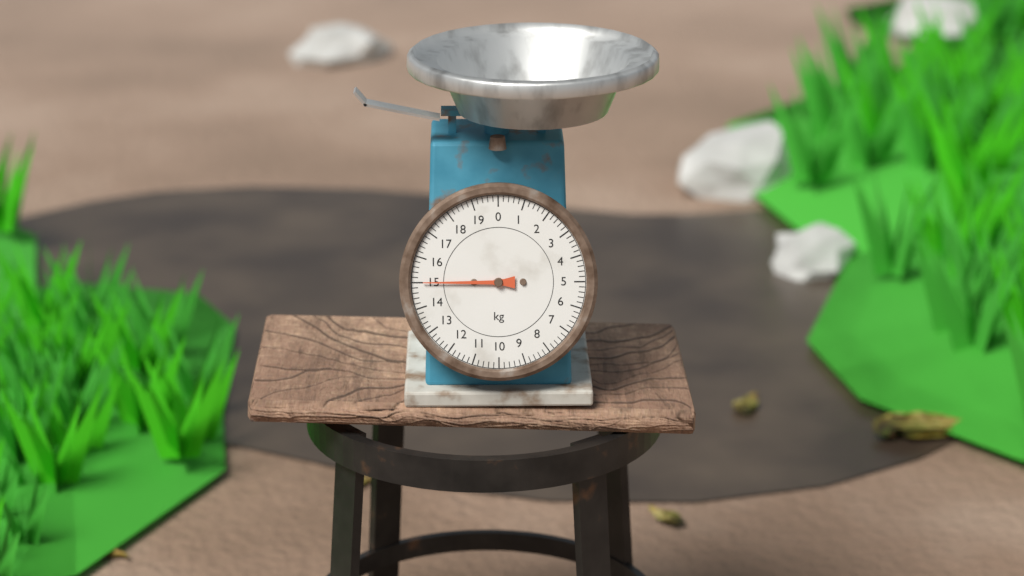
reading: 15.0 kg
